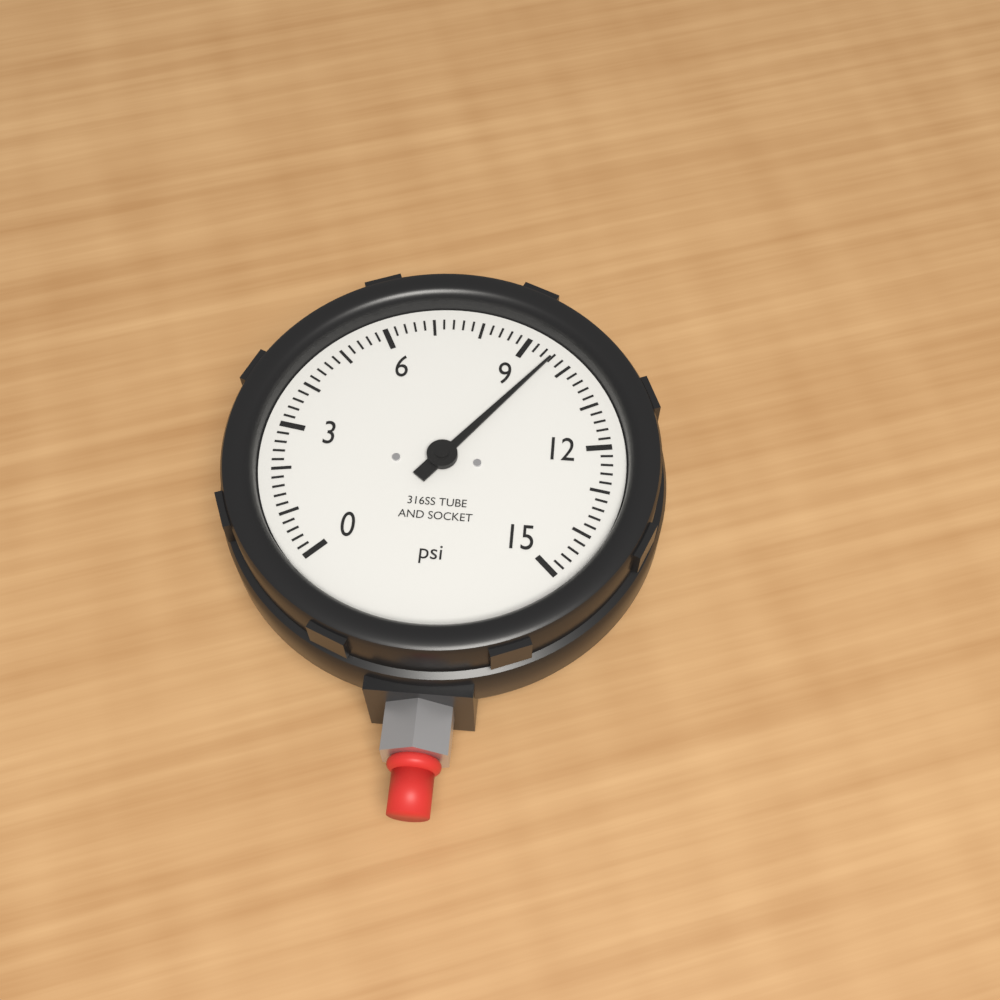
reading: 9.6 psi
